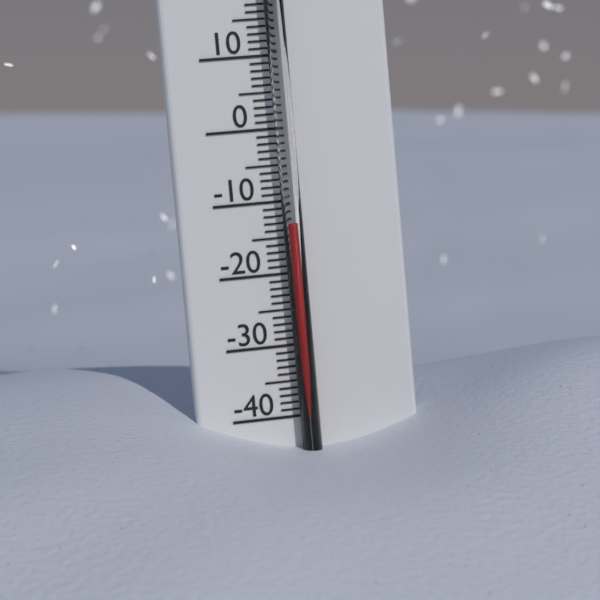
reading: -13 °C
